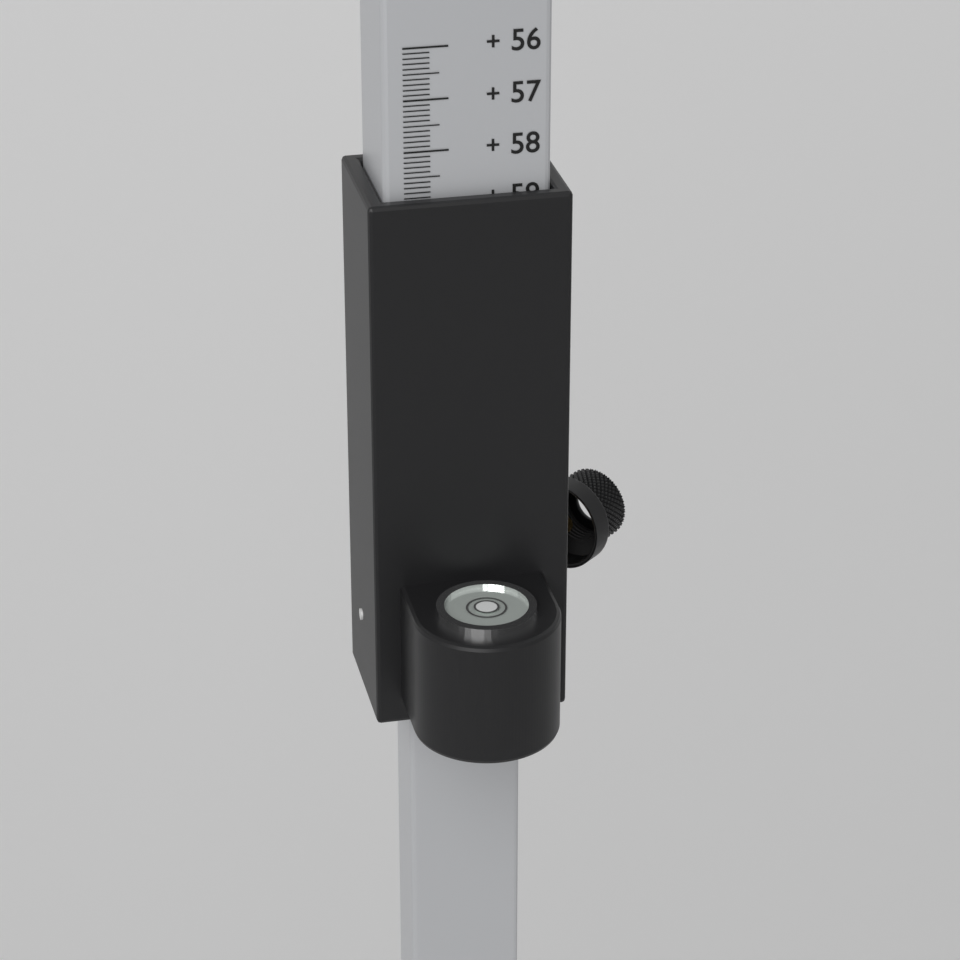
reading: 58.9 (no unit)
